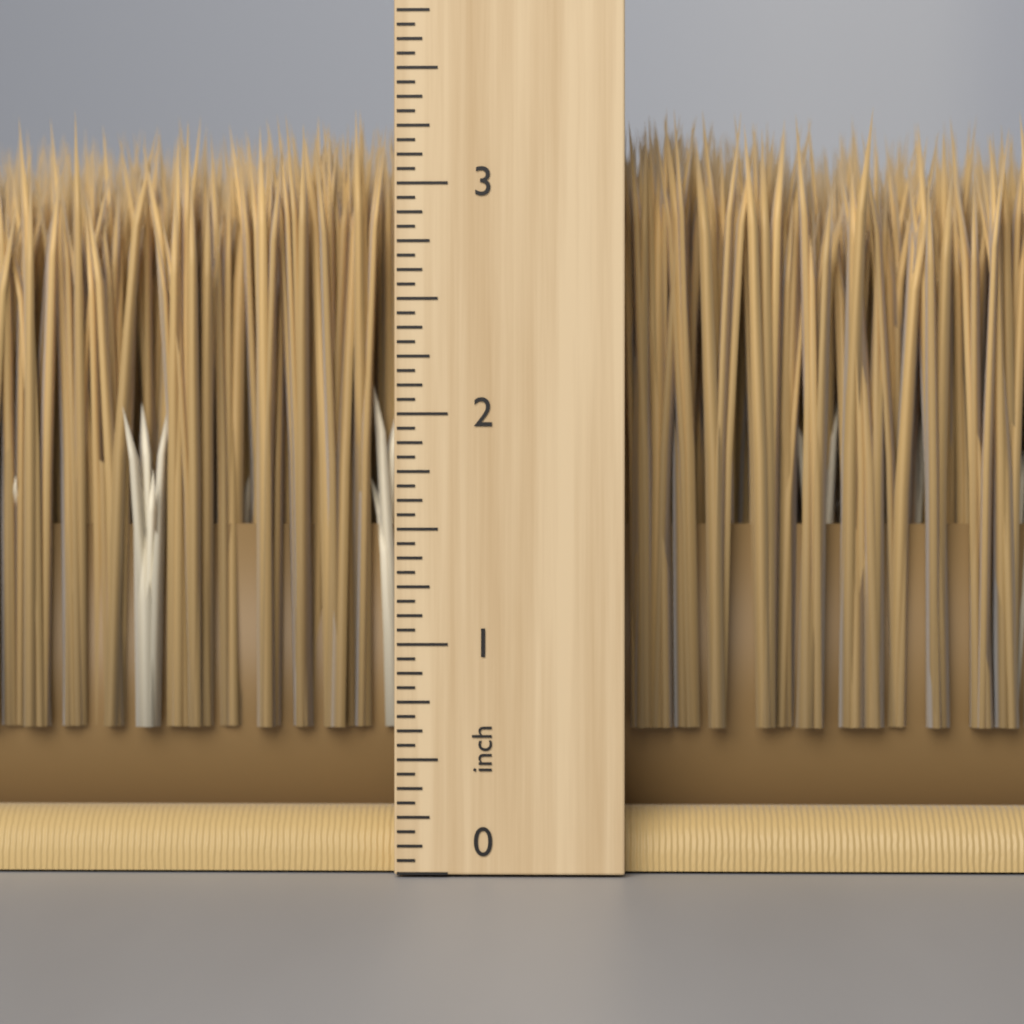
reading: 3.3750 inch
